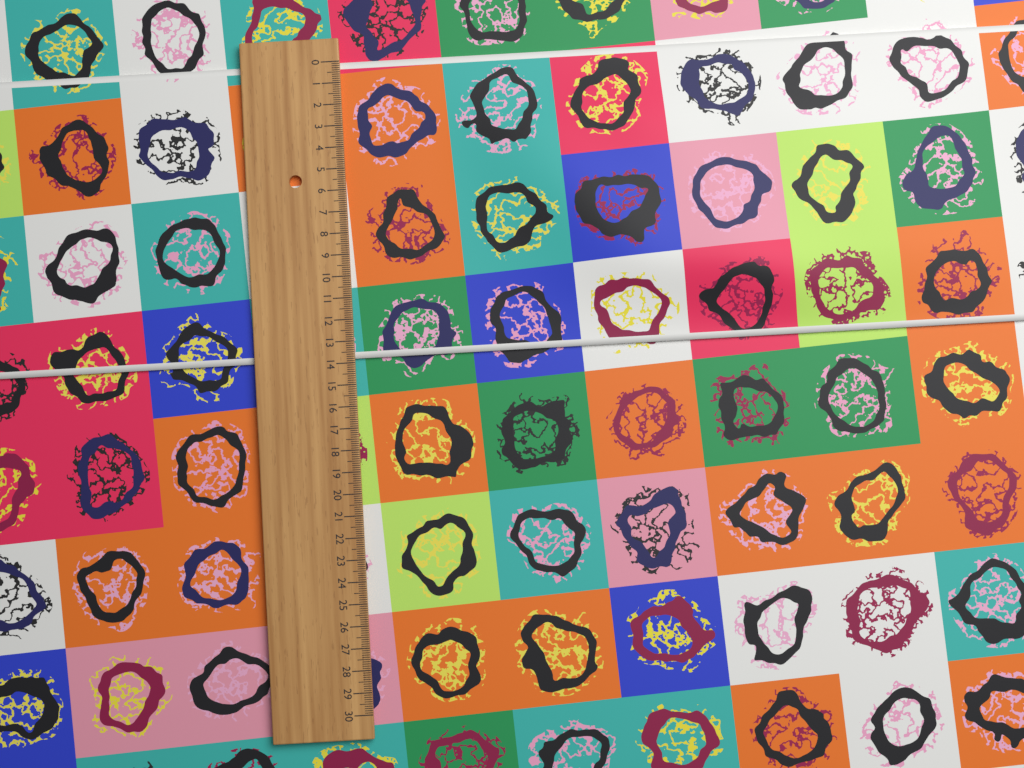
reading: 13.8 (no unit)
